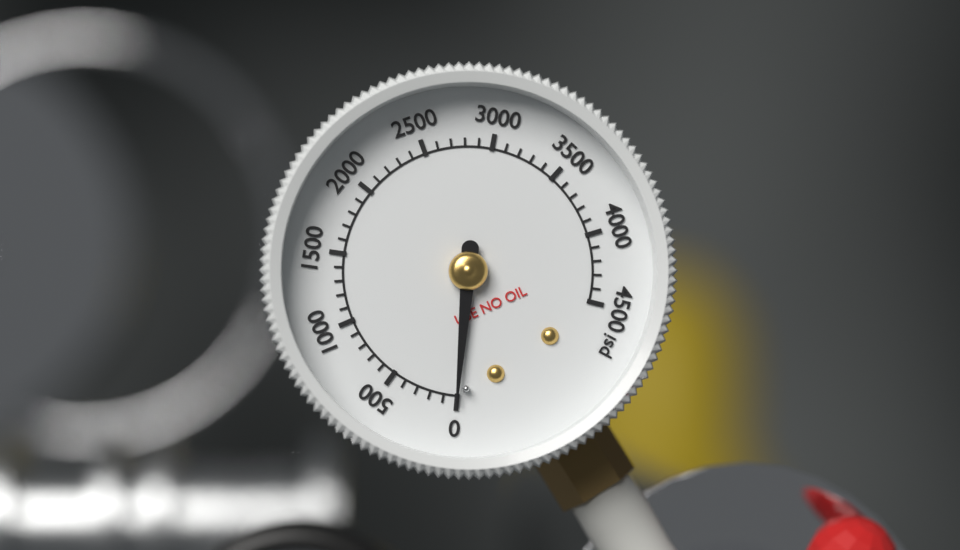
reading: 0 psi
